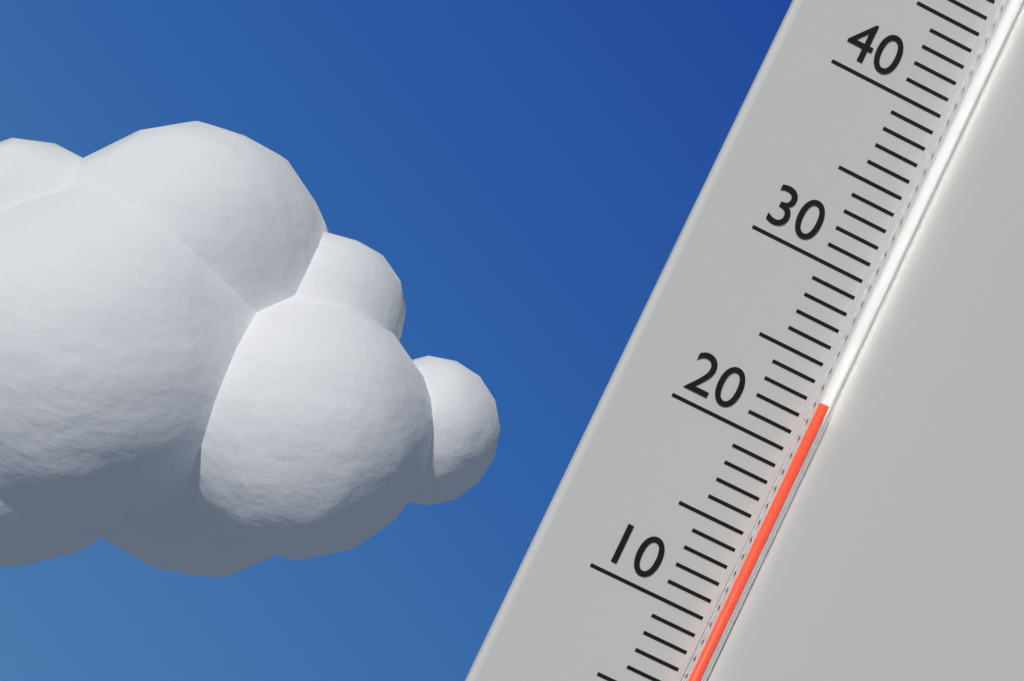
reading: 23 °C
